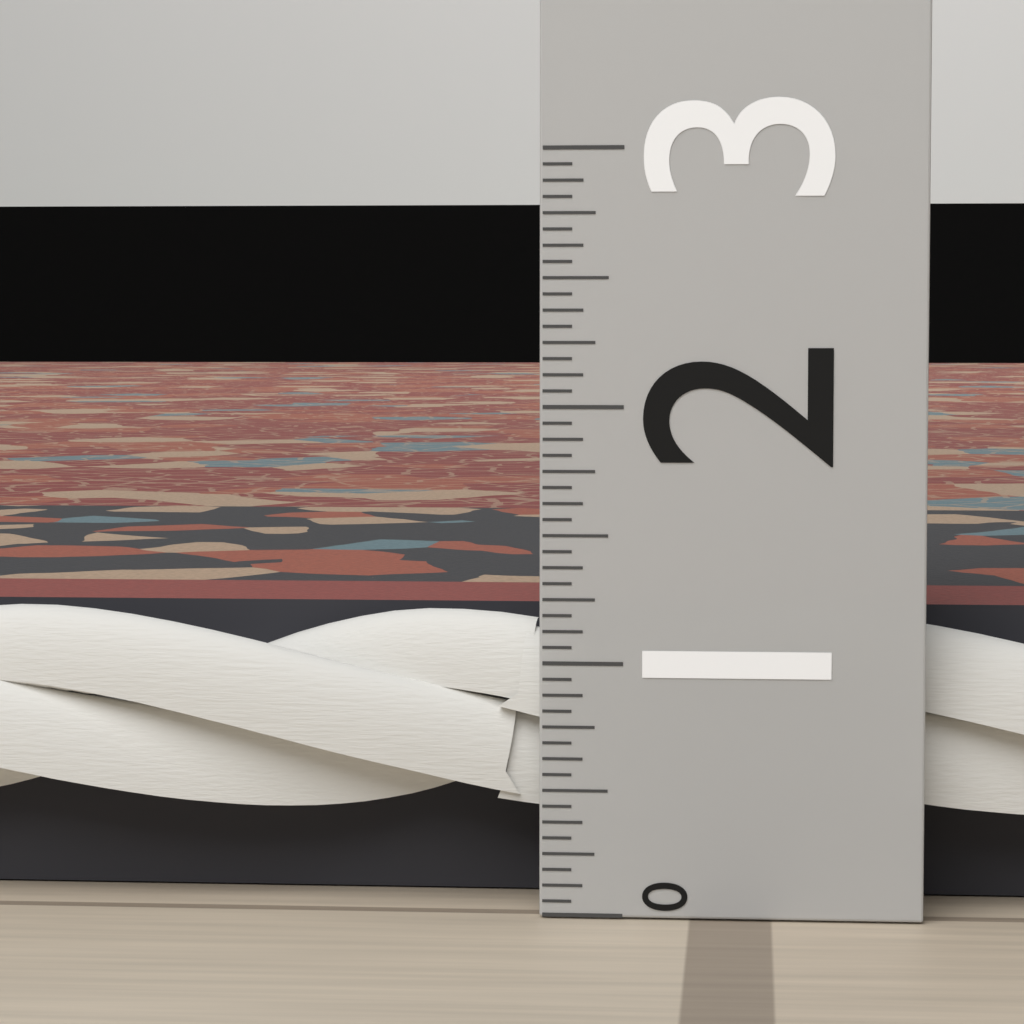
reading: 1.1875 (no unit)
